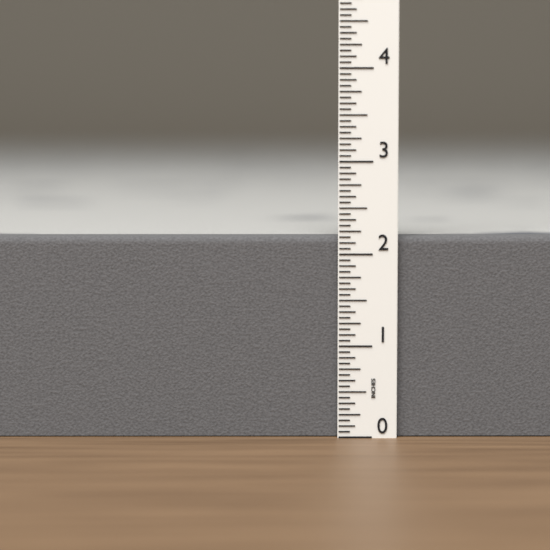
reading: 2.1875 in
